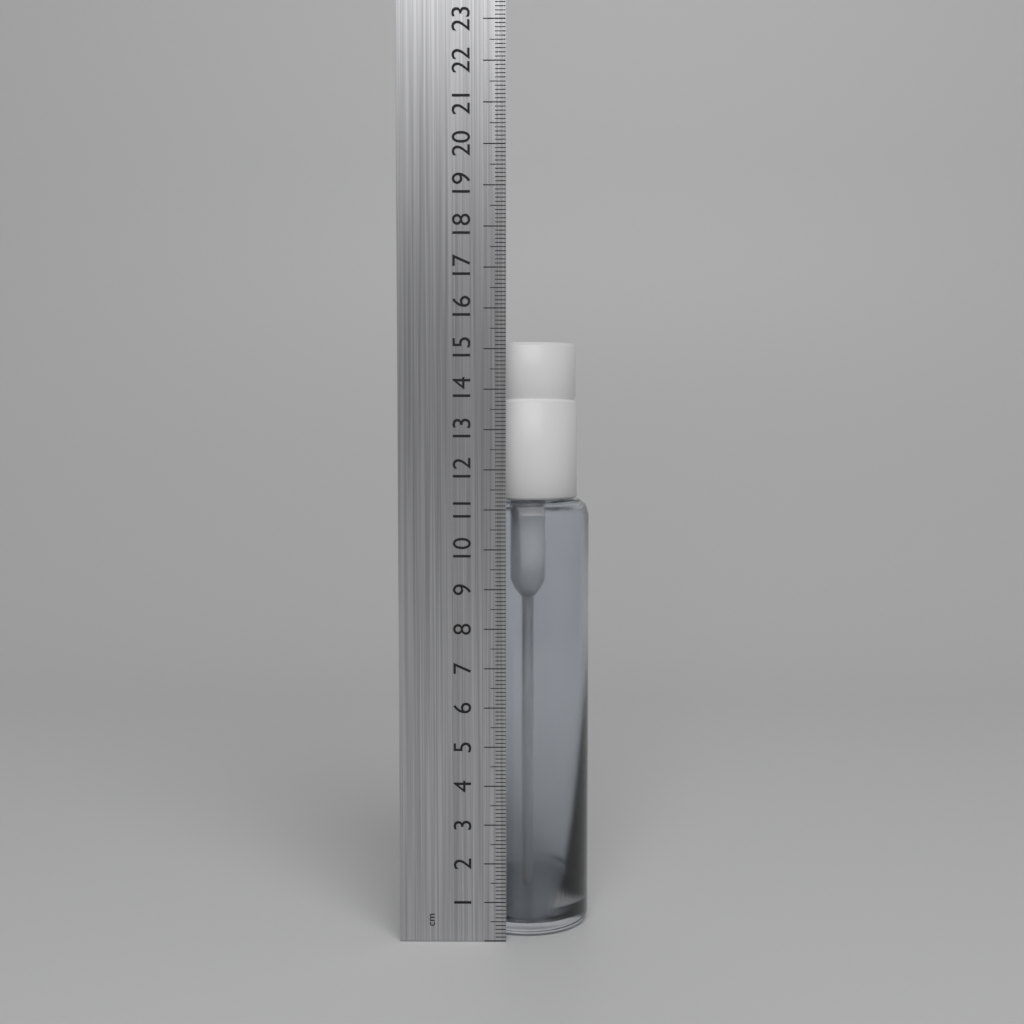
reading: 15.2 cm
